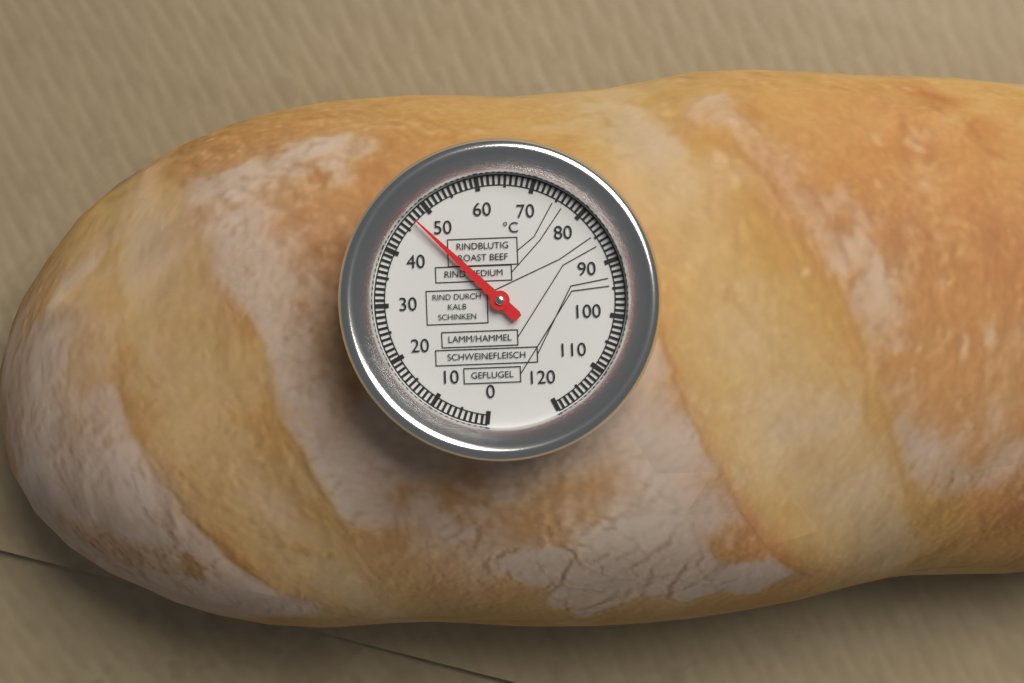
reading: 47 °C
